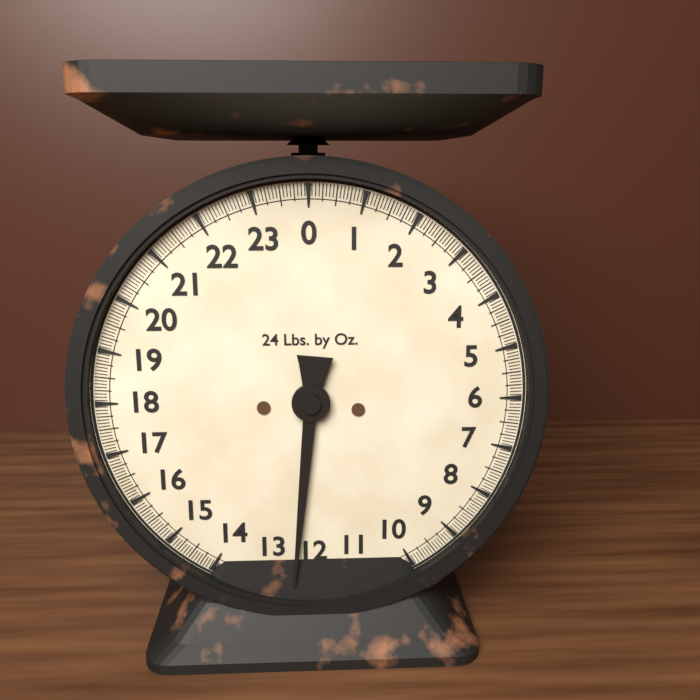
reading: 12.3750 lb
